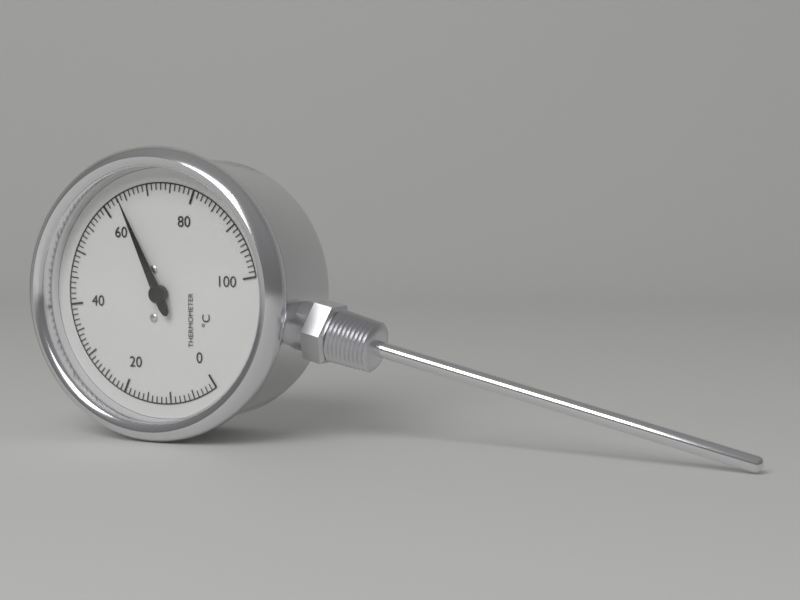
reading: 64 °C
